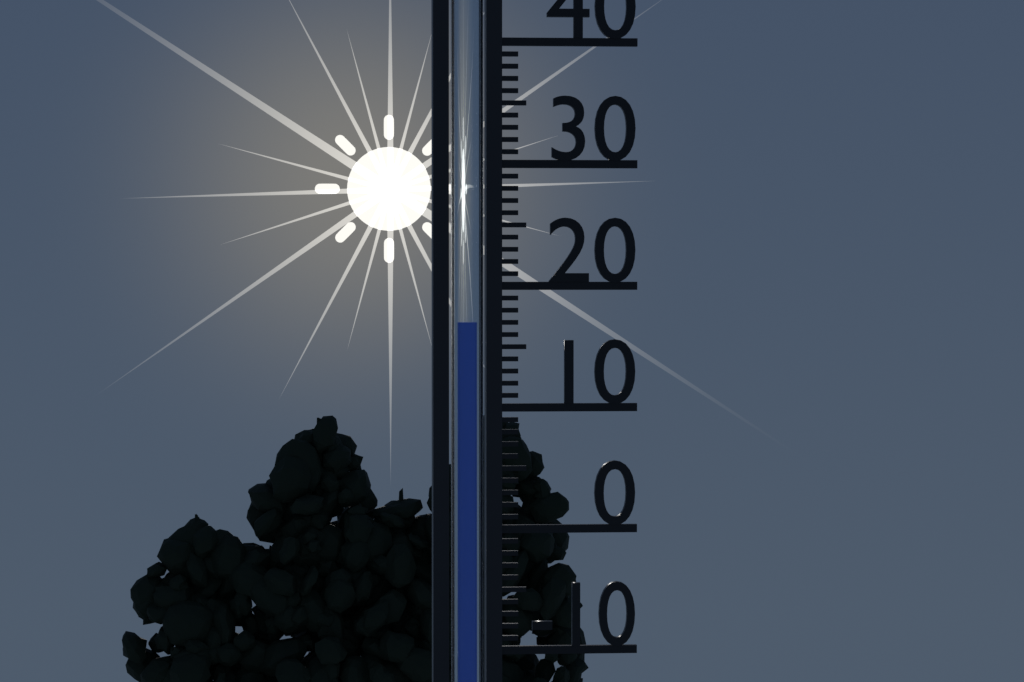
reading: 17 (no unit)
